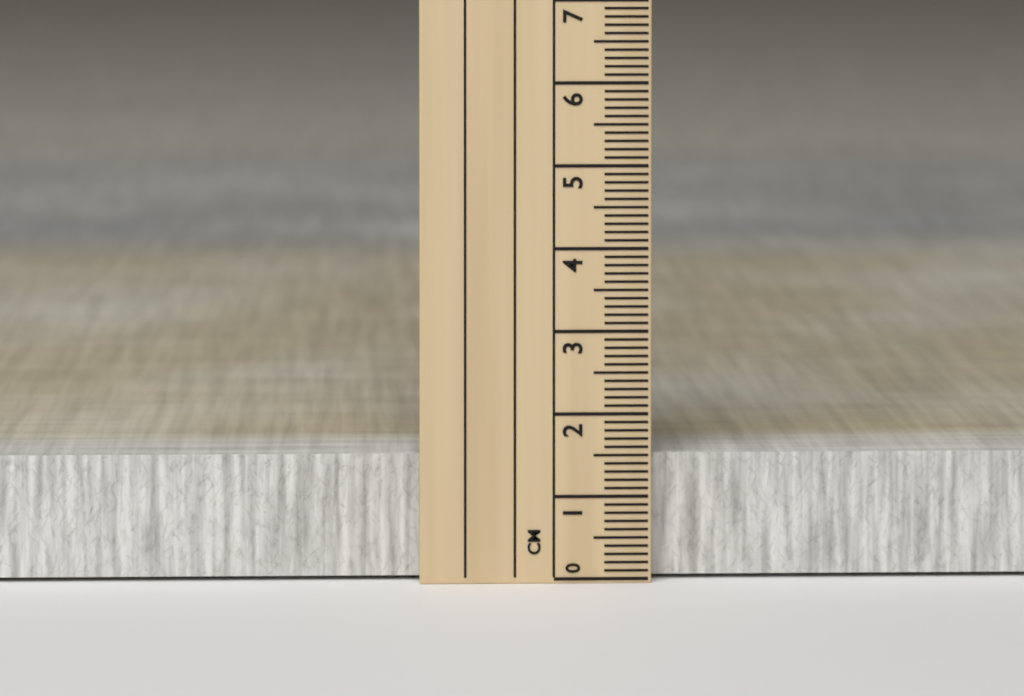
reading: 1.5 cm
